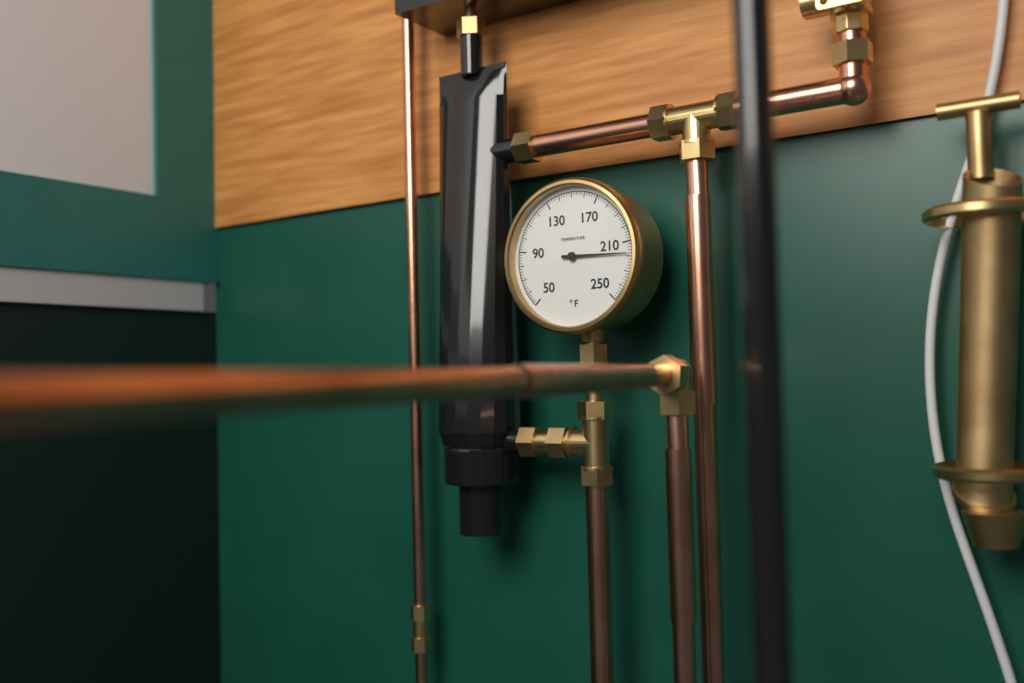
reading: 218 °F
